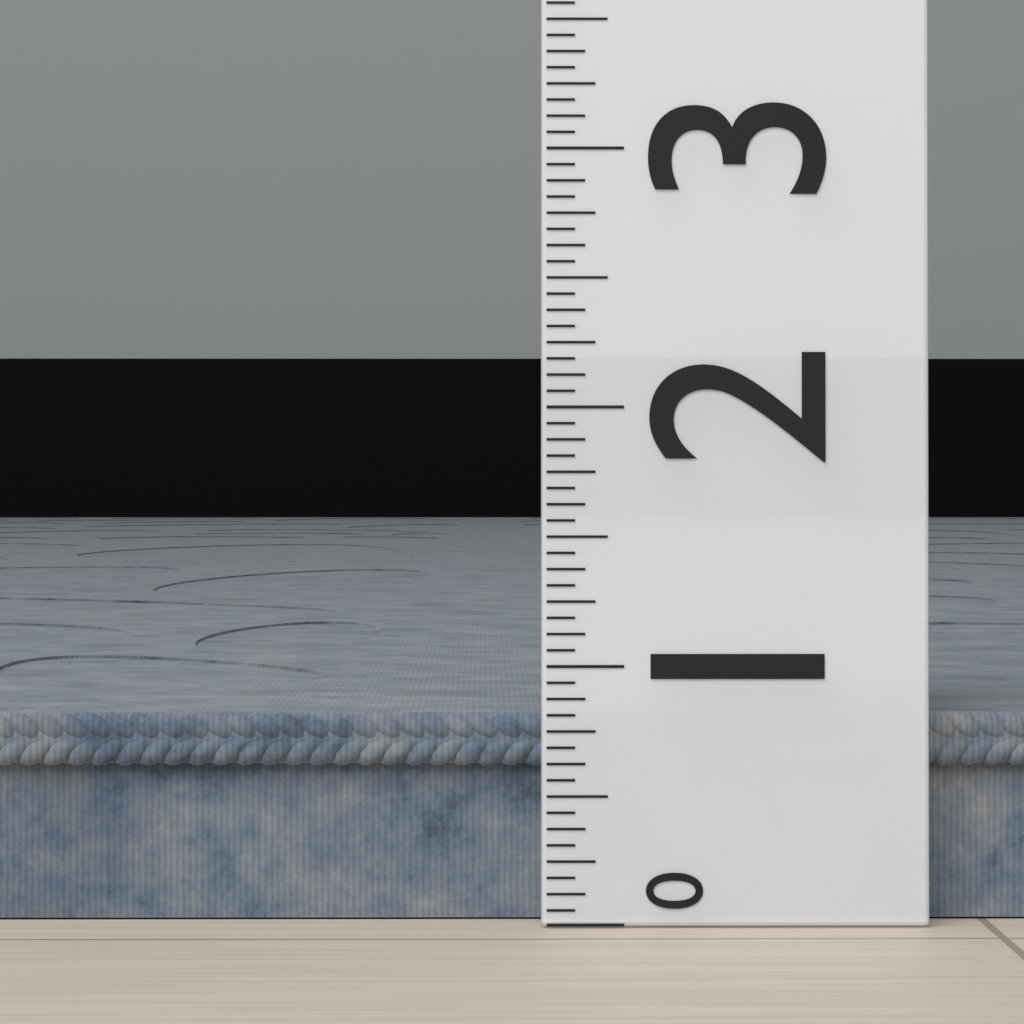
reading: 0.8125 (no unit)
